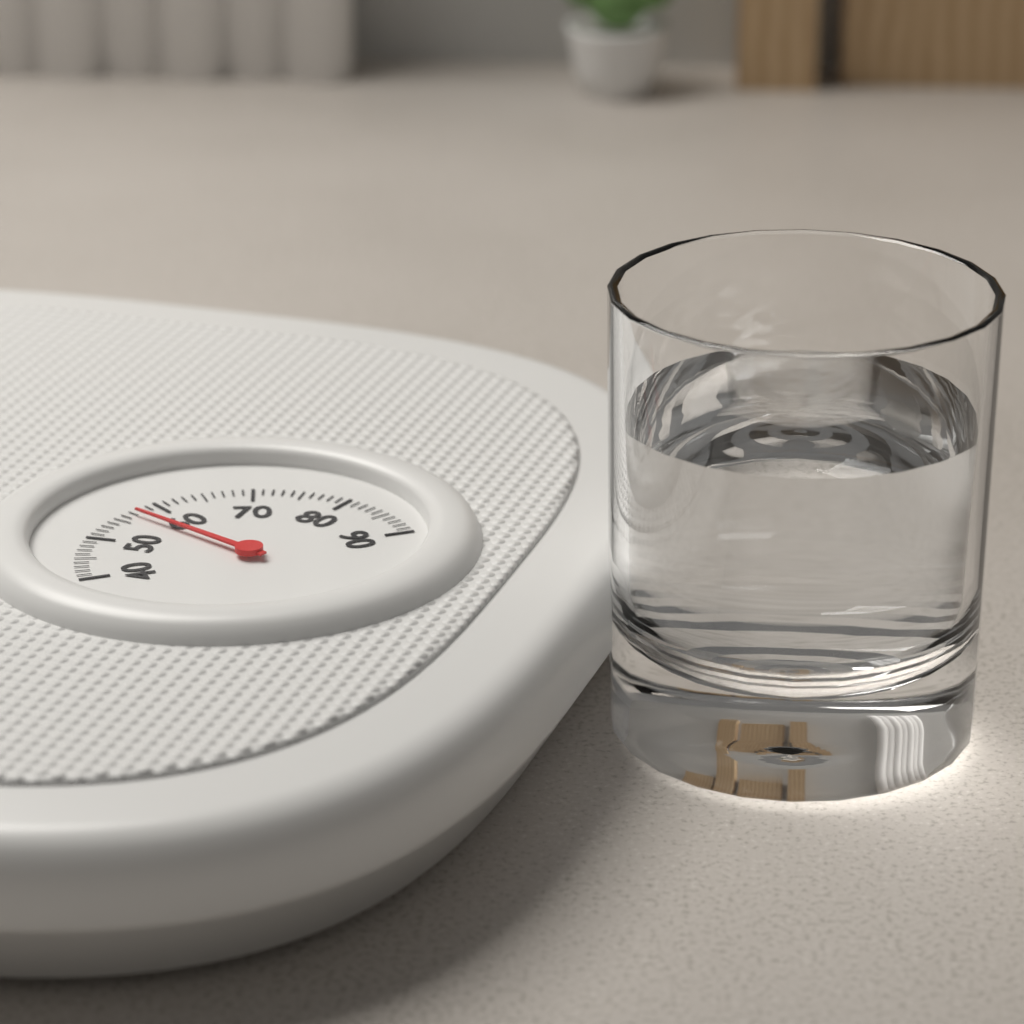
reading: 57 (no unit)
